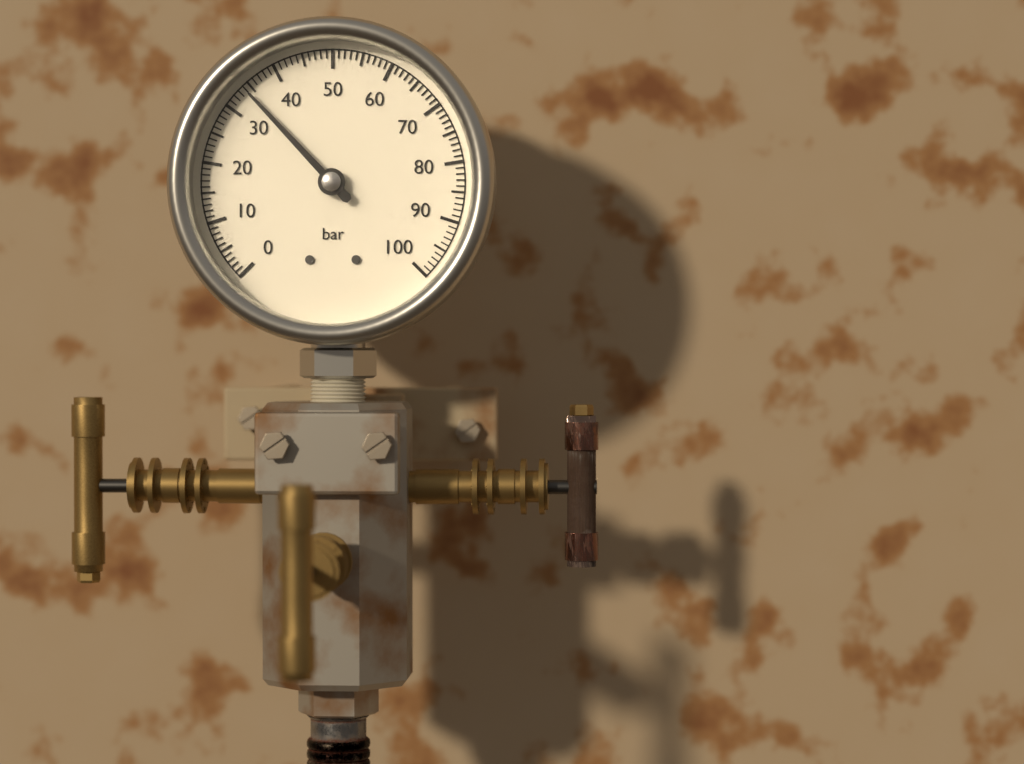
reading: 34 bar
